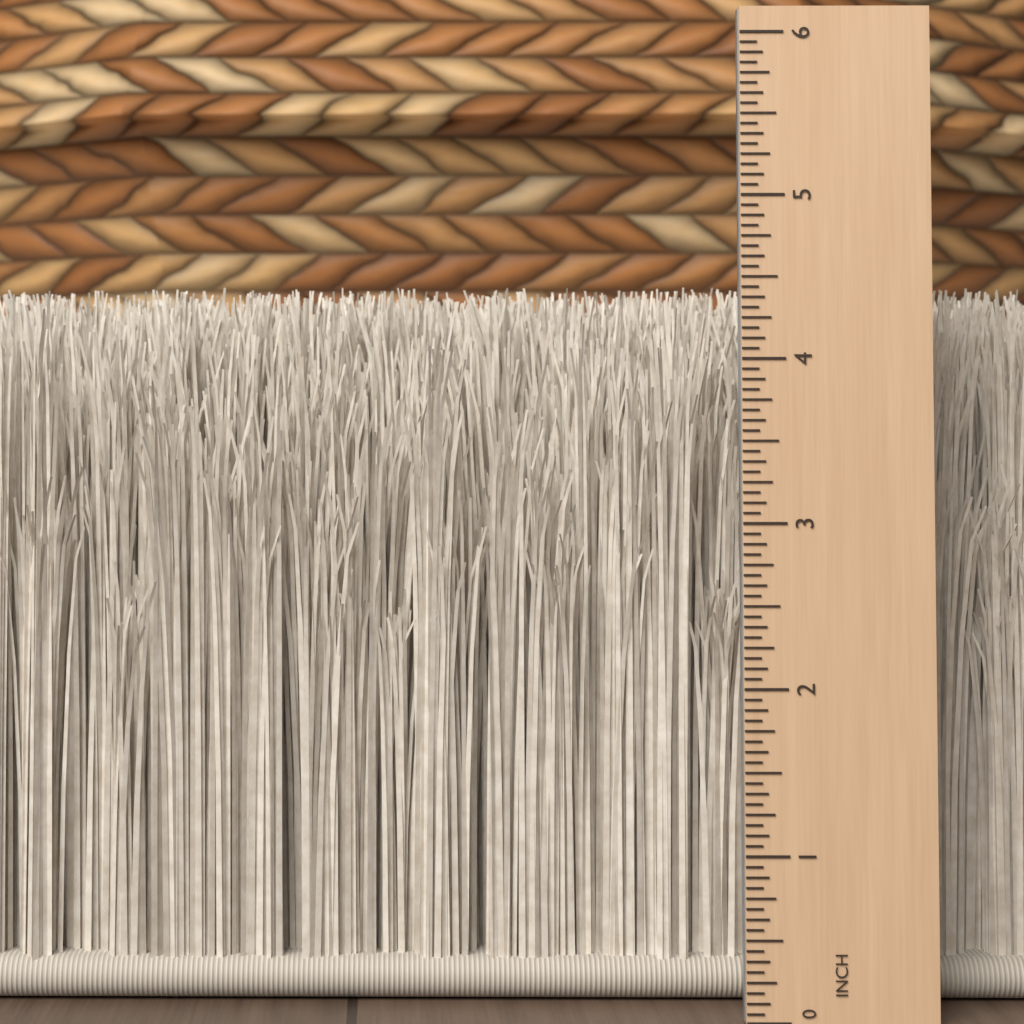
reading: 4.5000 in
